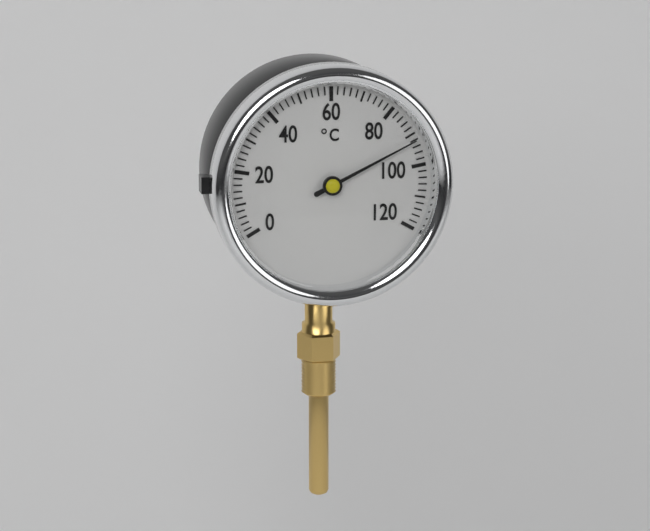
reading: 92 °C
